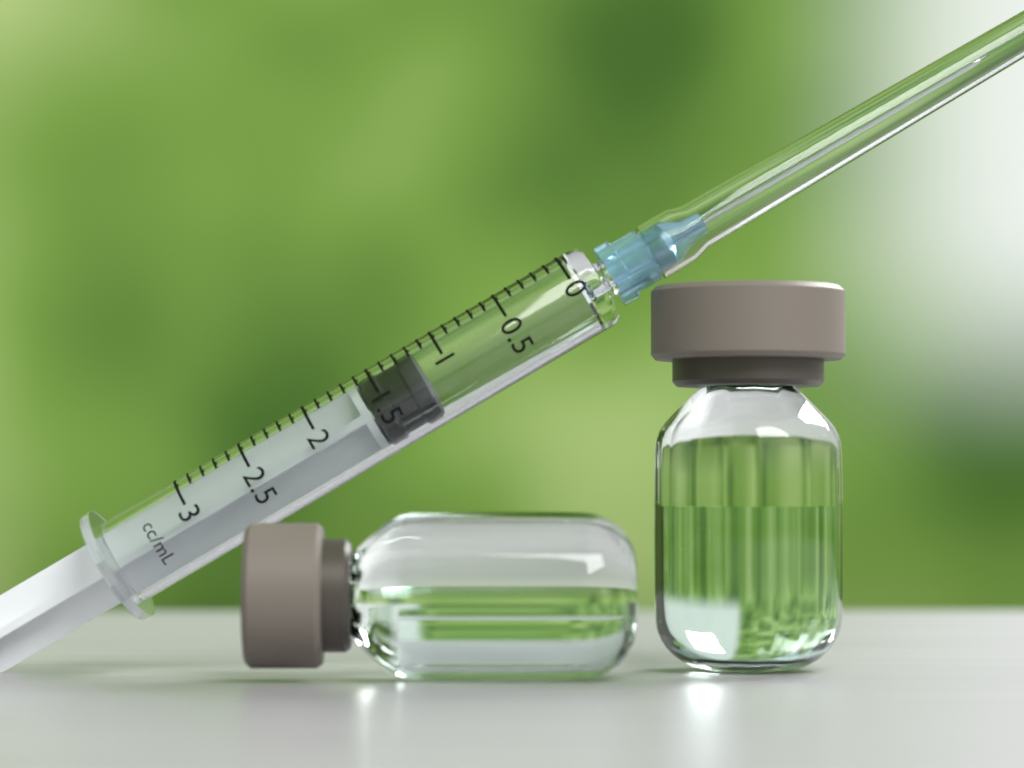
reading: 1.2 mL
